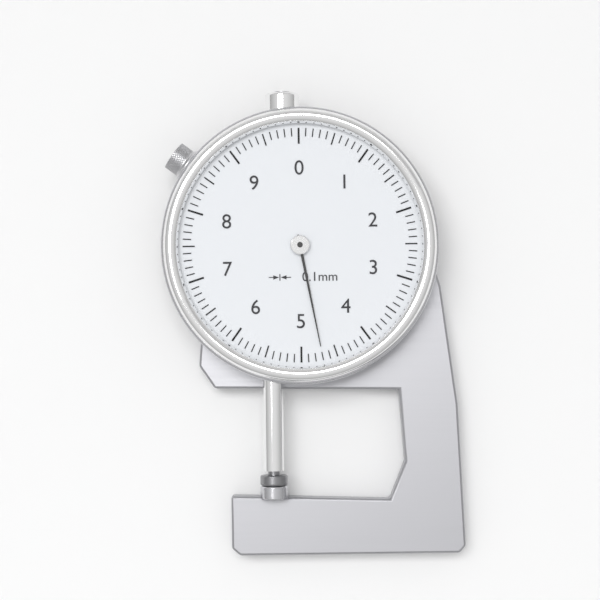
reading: 4.7 mm
